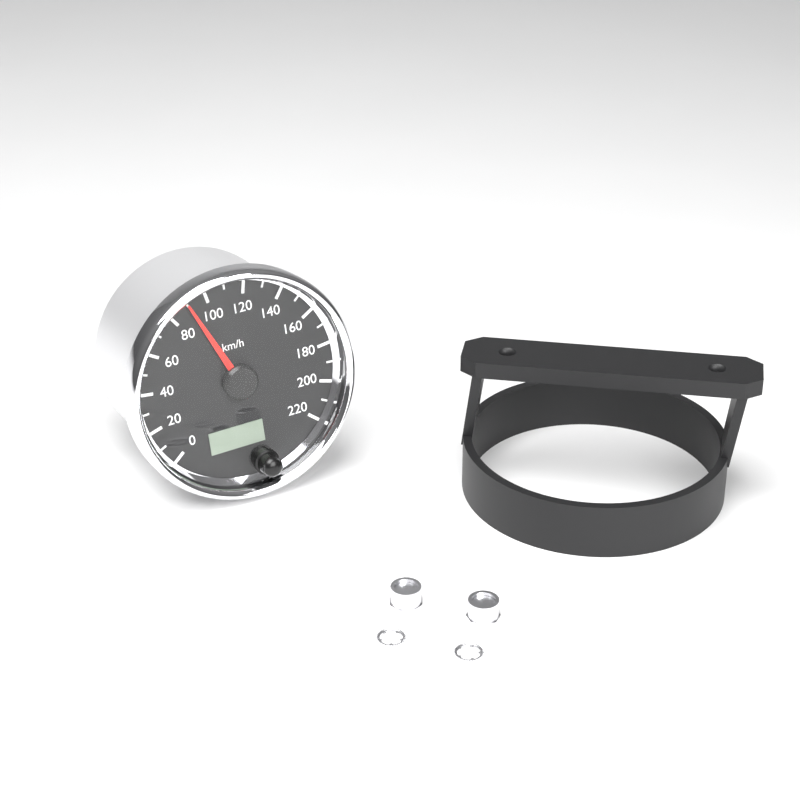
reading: 90 km/h
